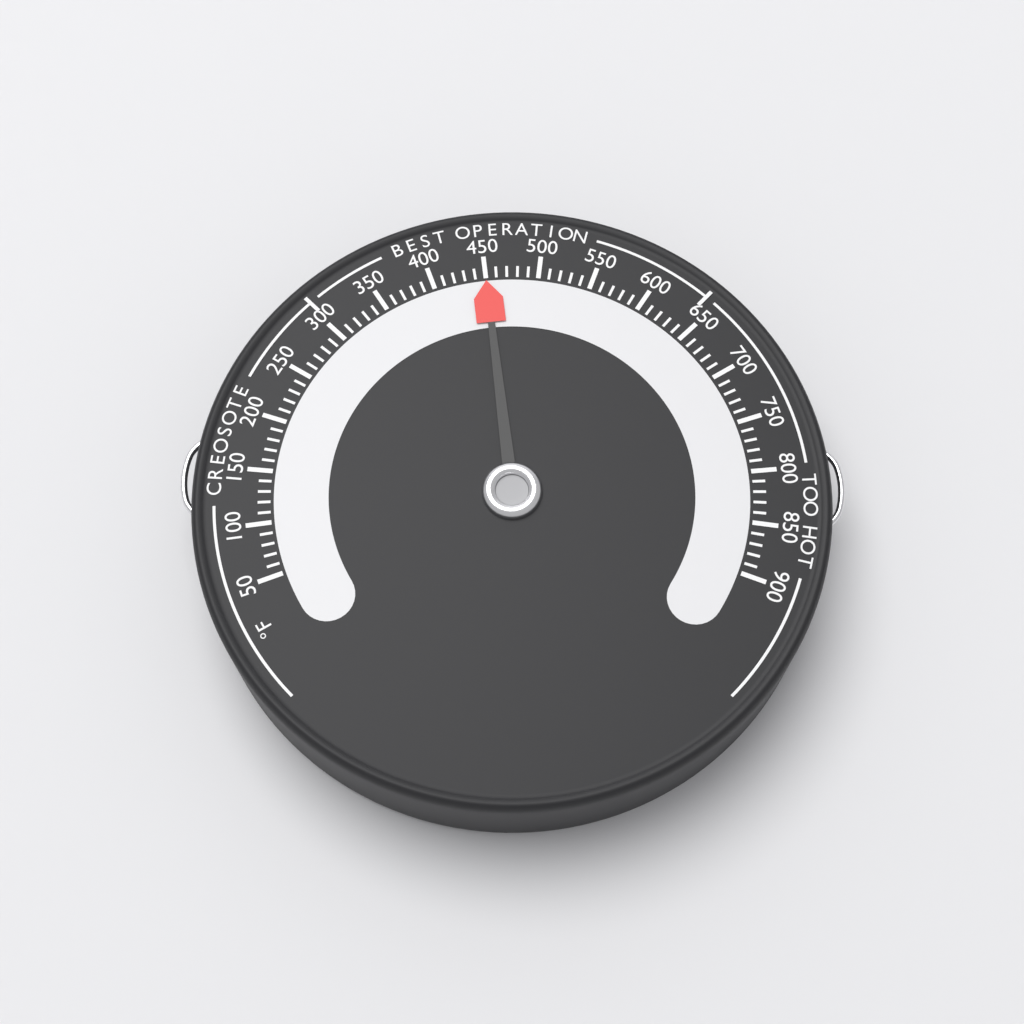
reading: 450 °F
